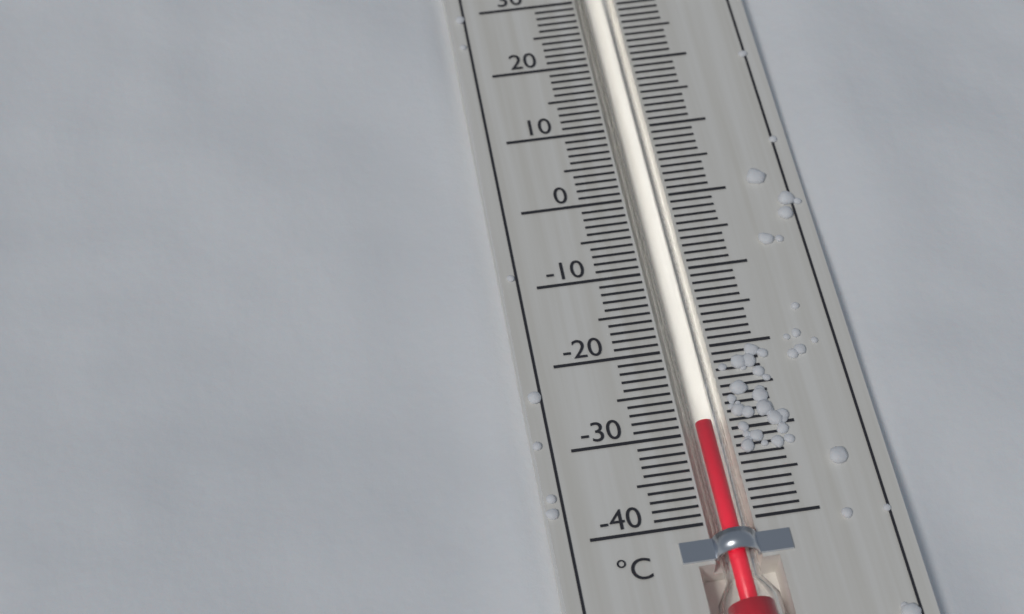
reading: -29 °C
